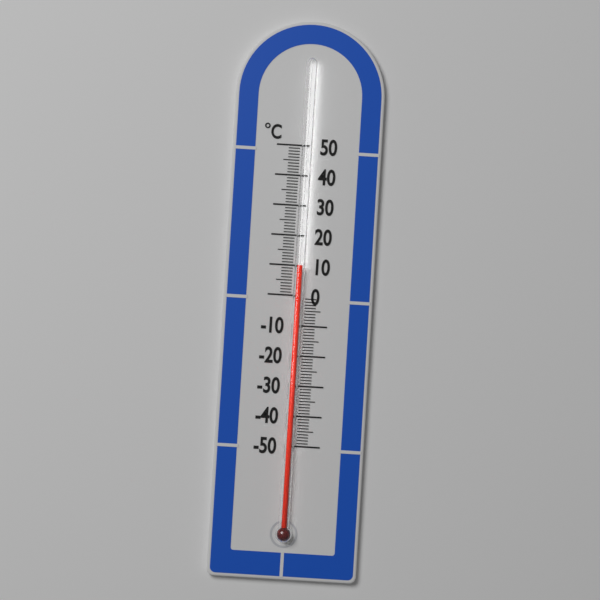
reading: 10 °C
